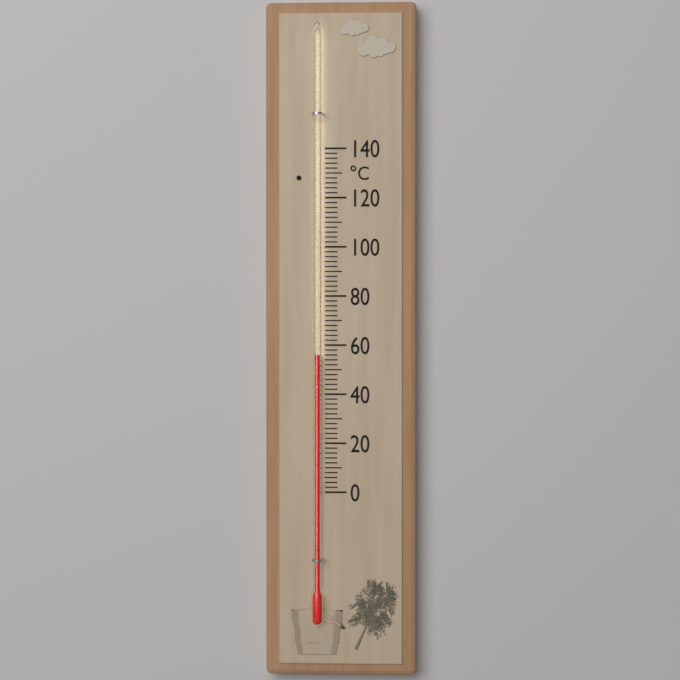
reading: 56 °C
